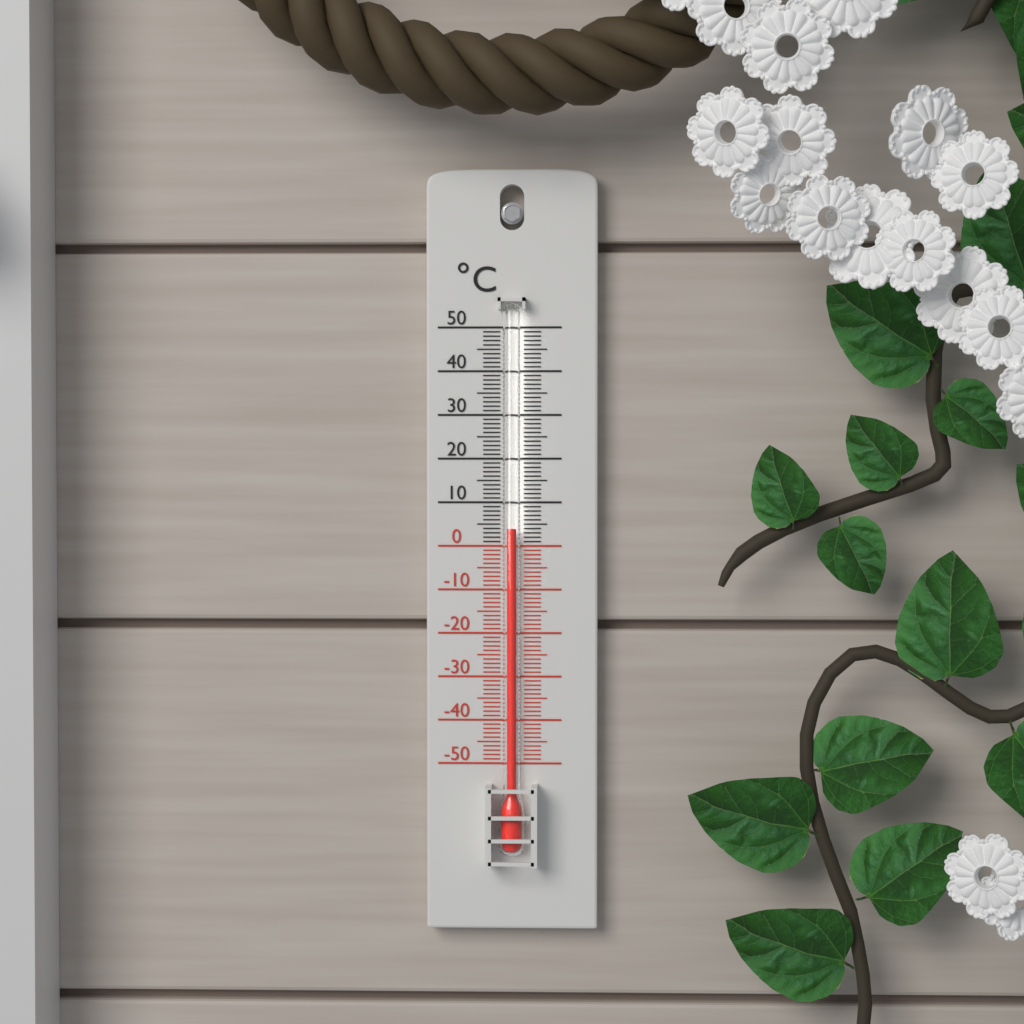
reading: 4 °C
